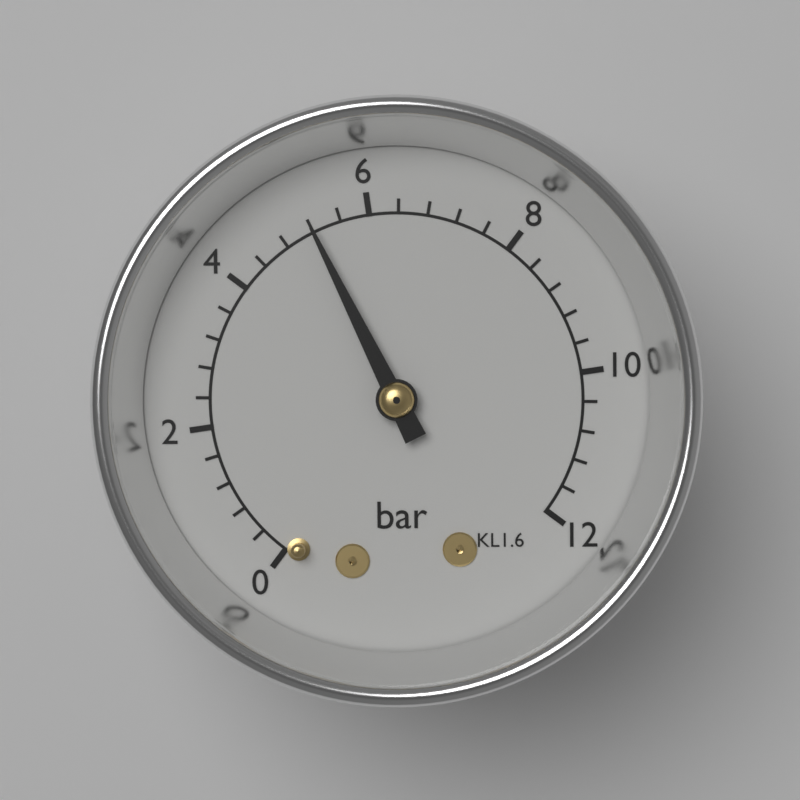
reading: 5.2 bar
